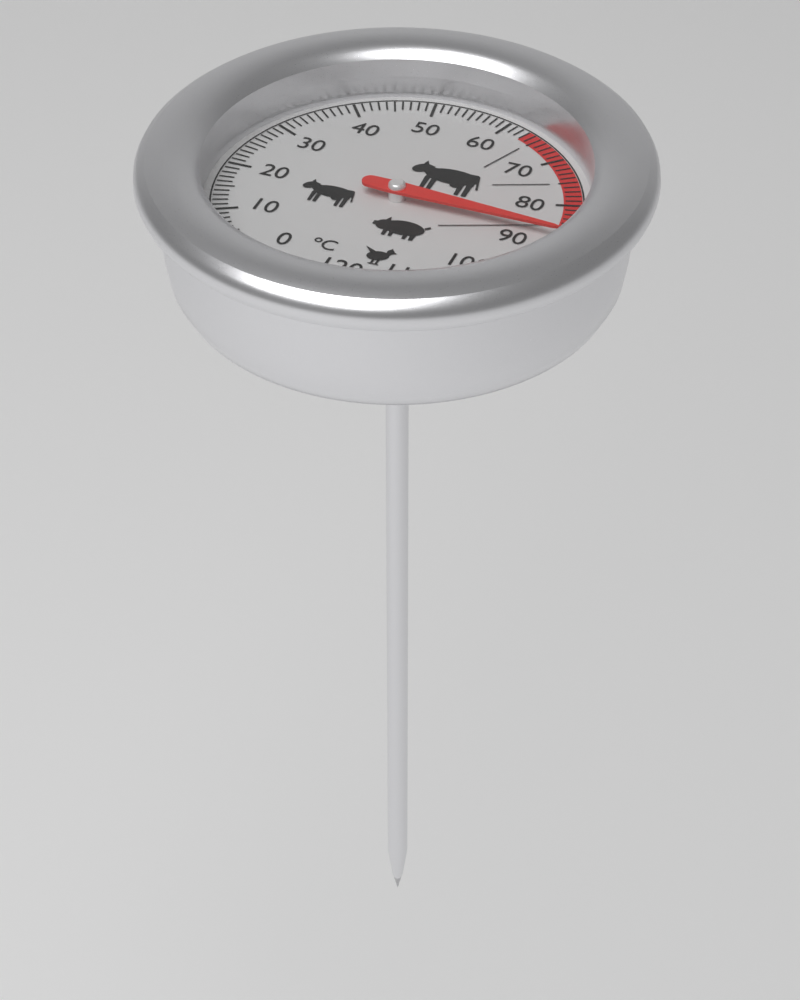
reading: 87 °C
